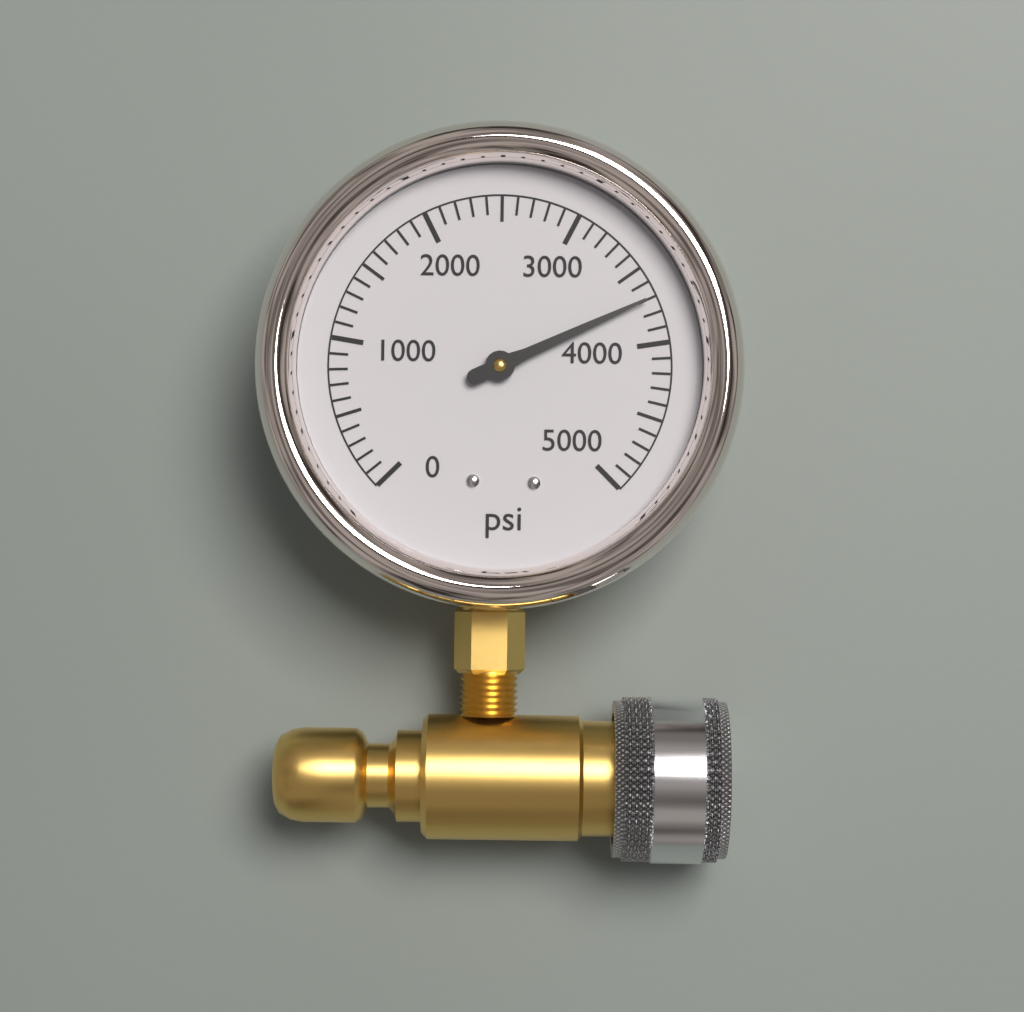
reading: 3700 psi
